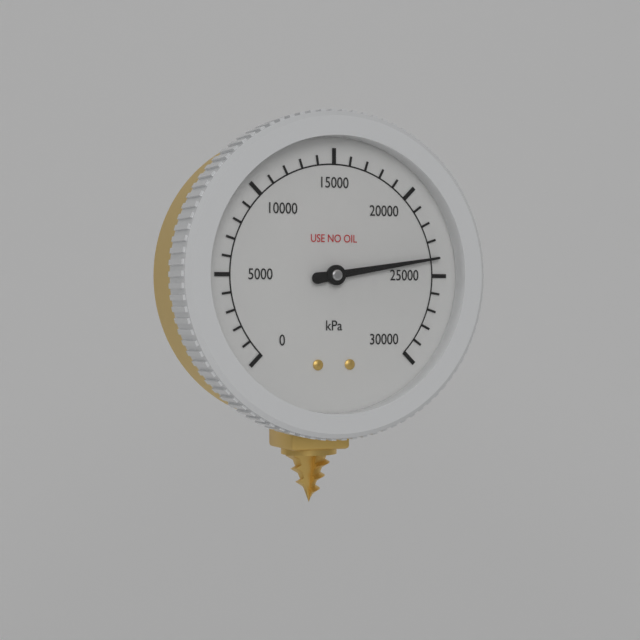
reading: 24000 kPa
